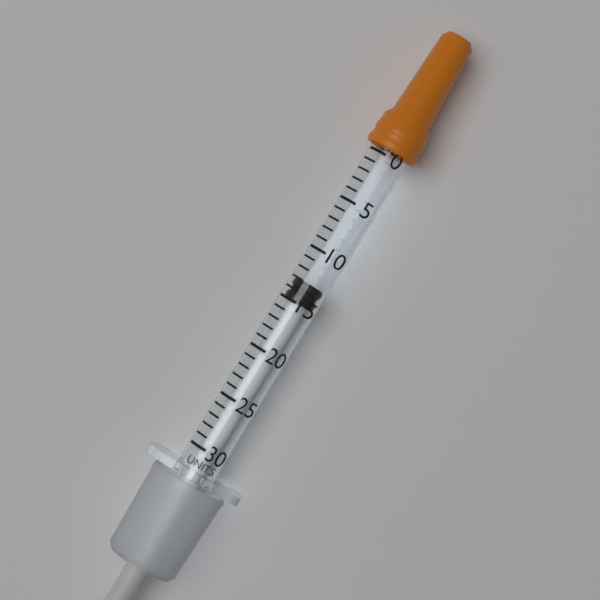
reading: 13 units
